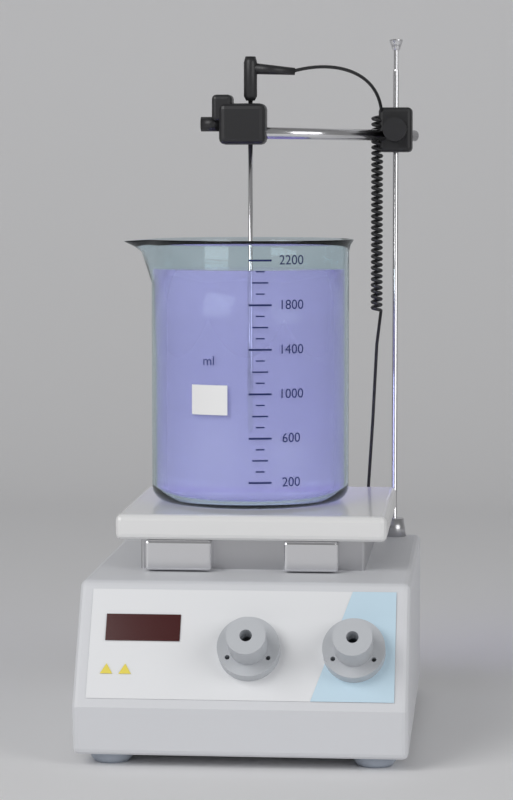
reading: 2100 ml
